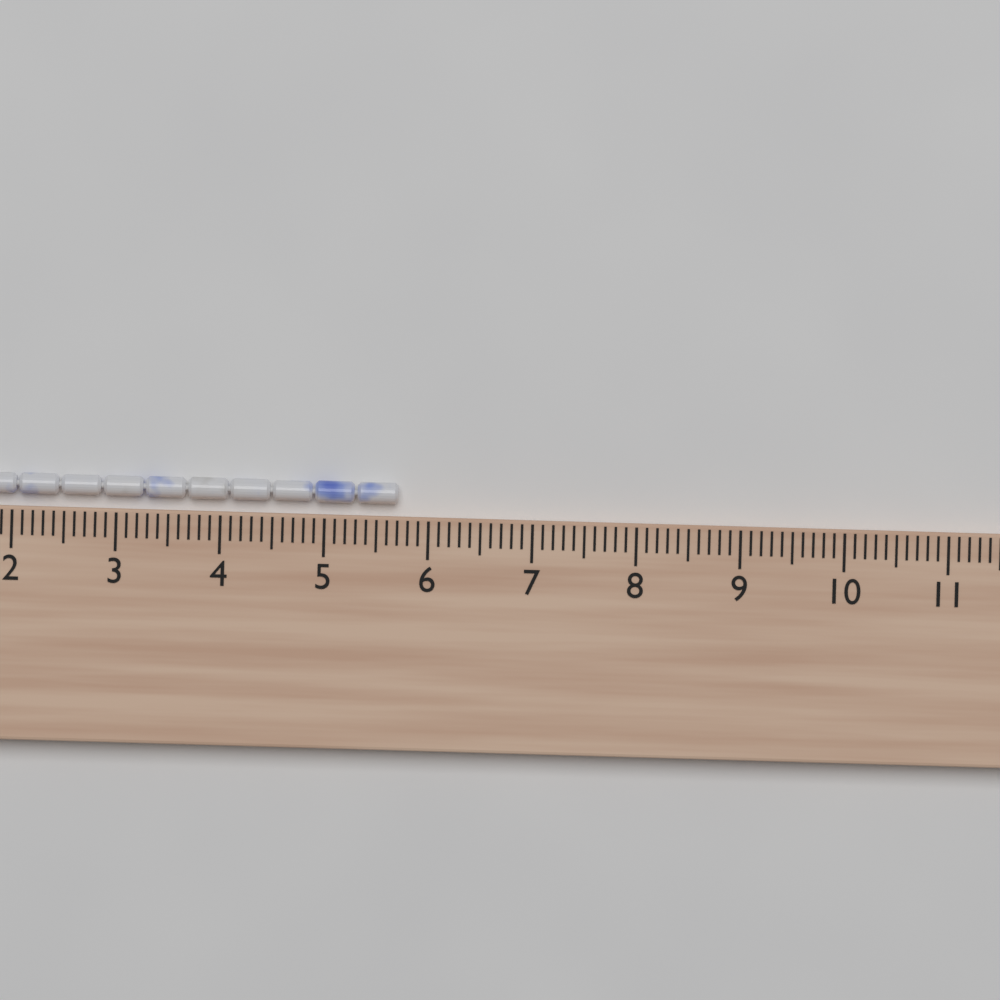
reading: 5.7 cm
